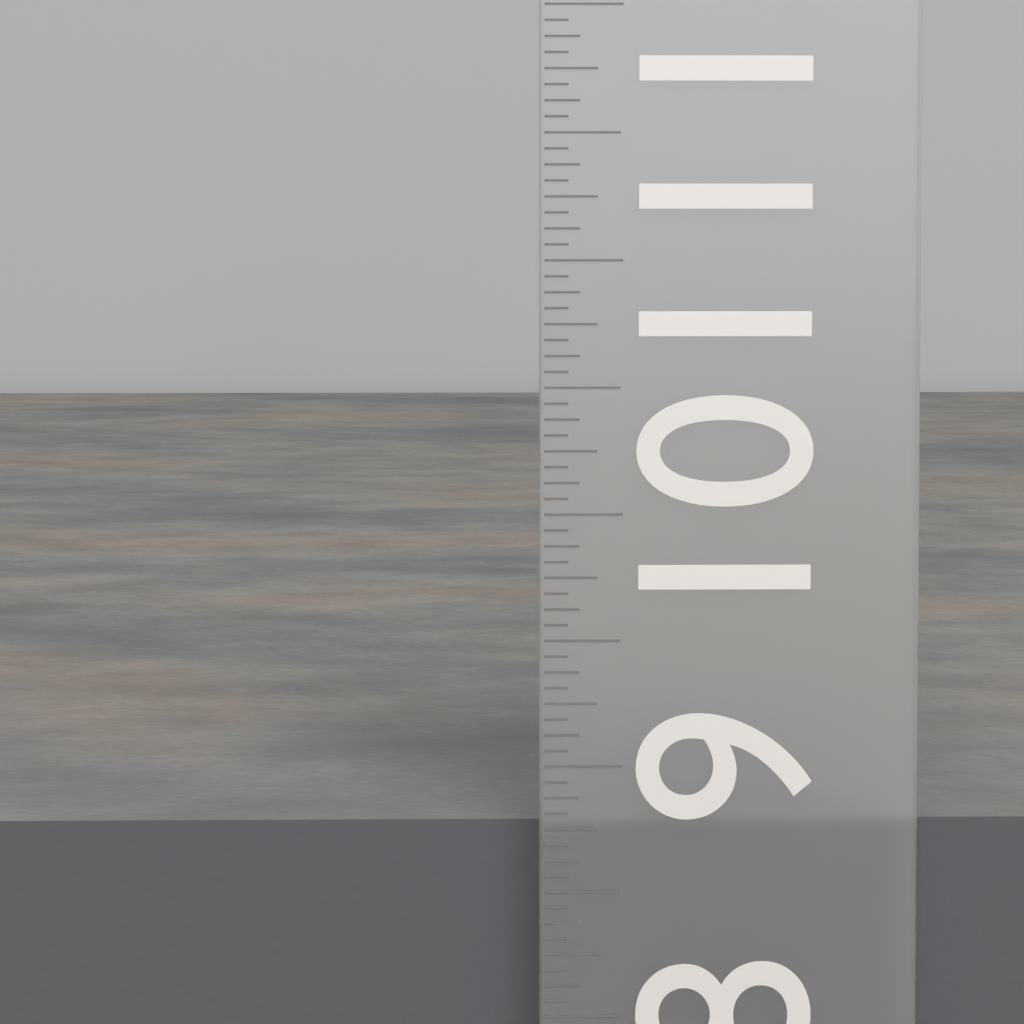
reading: 8.7500 in
